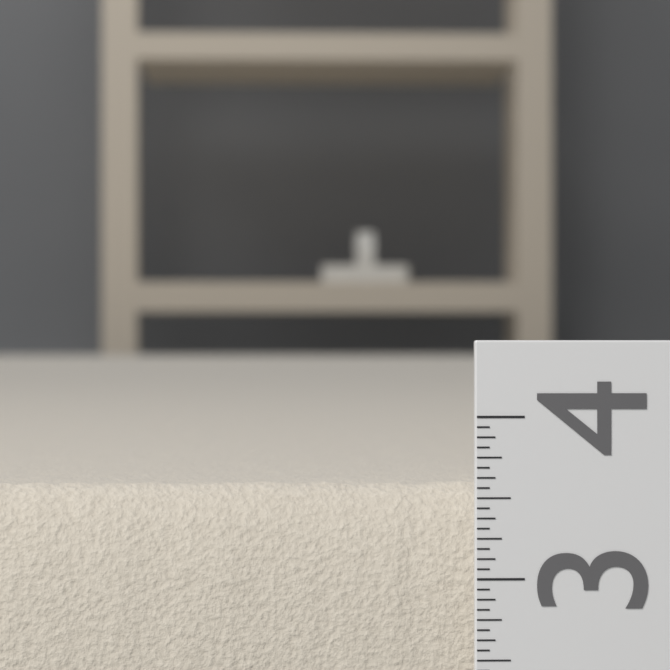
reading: 3.5625 (no unit)
